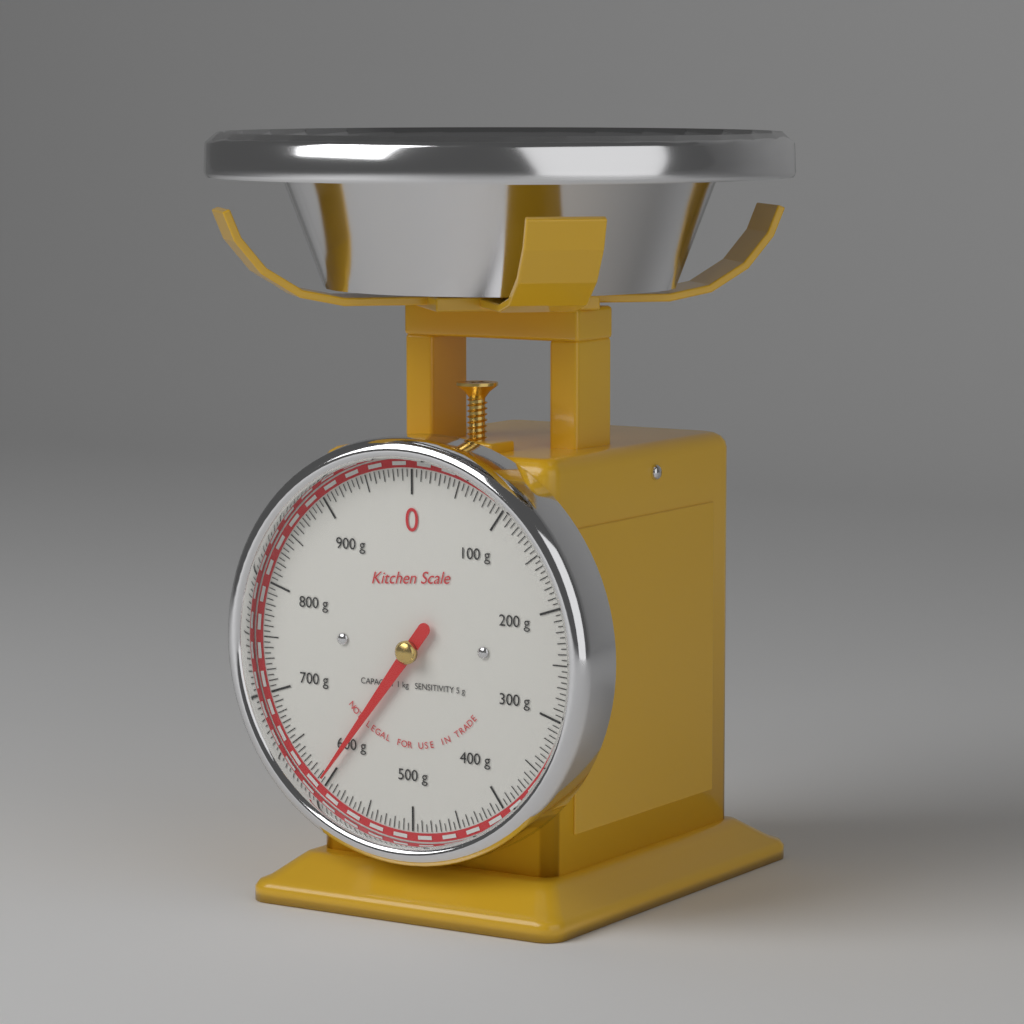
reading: 605 g
